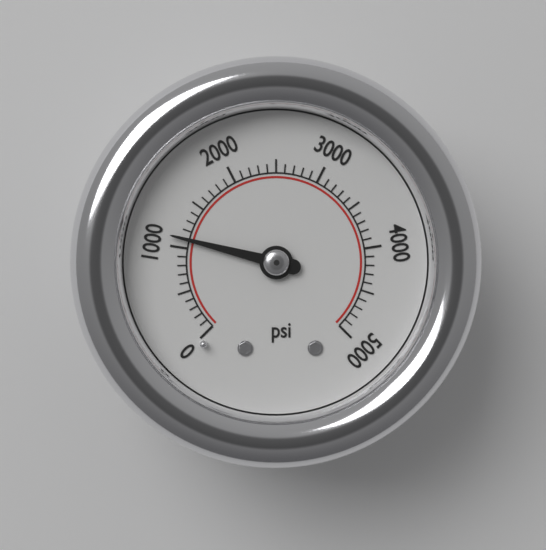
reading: 1100 psi
